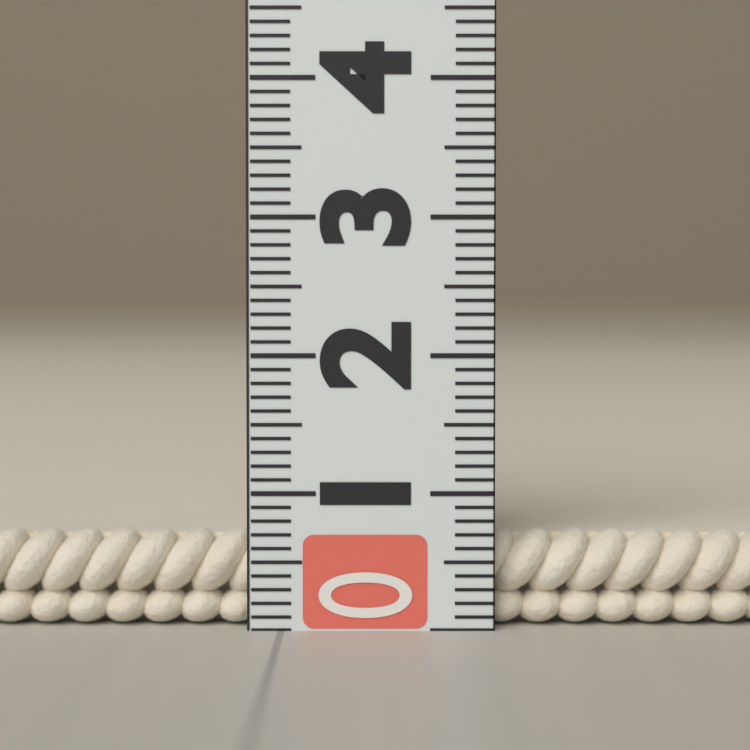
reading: 0.7 (no unit)
